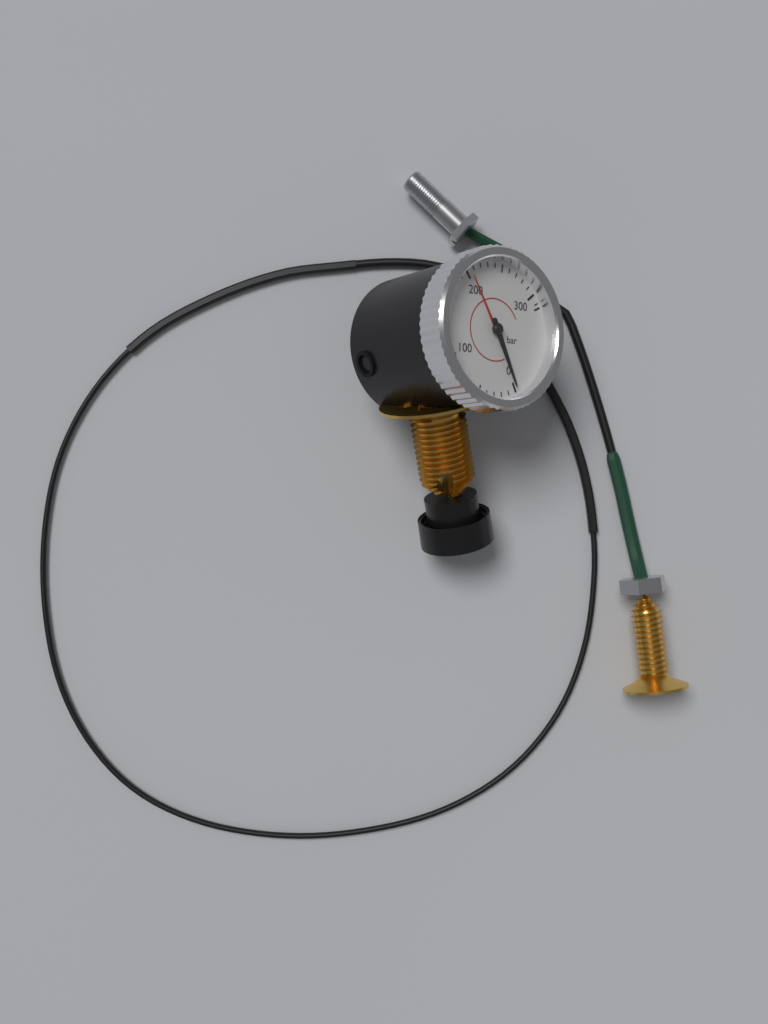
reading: 0 bar
